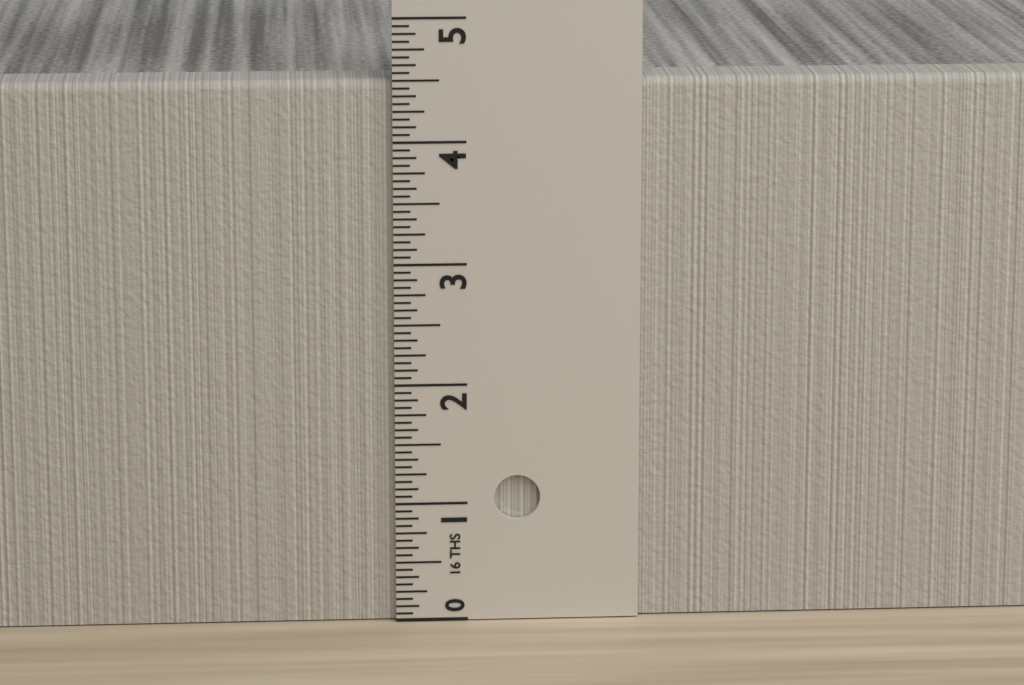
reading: 4.5000 in
